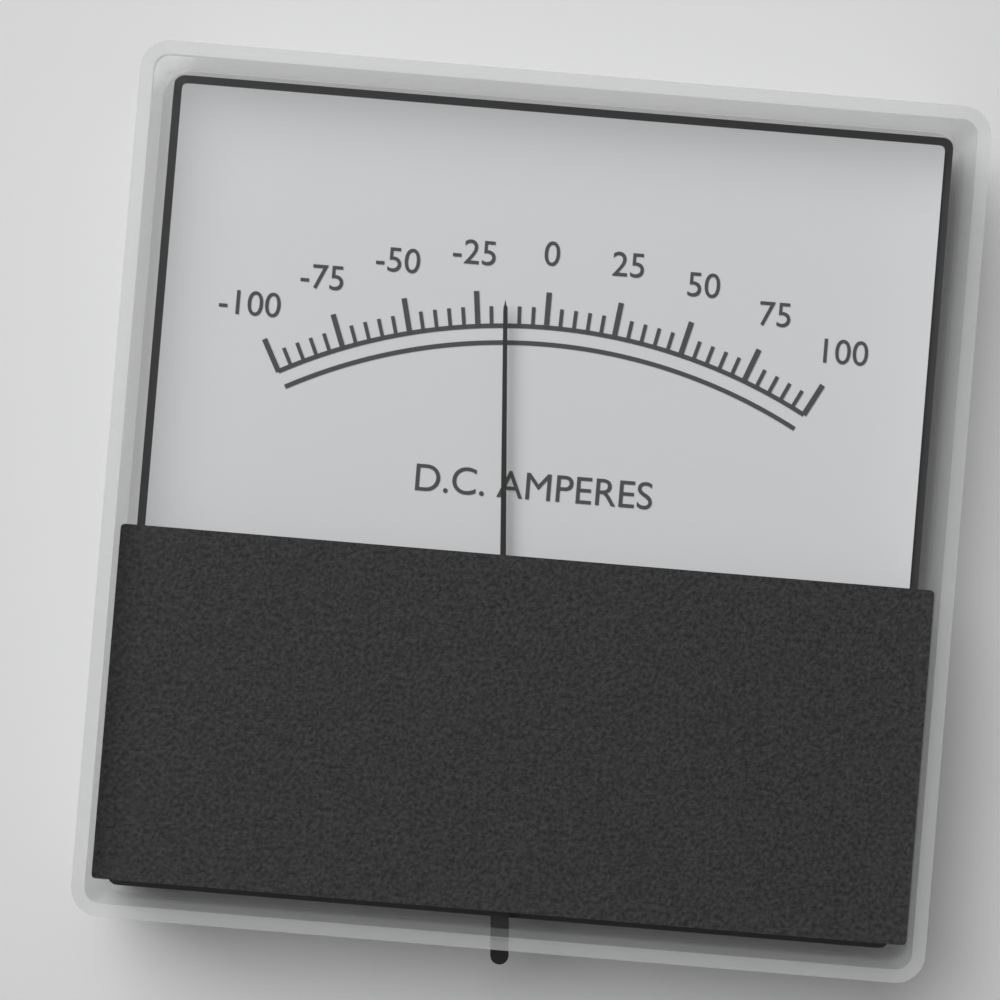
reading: -15 A
